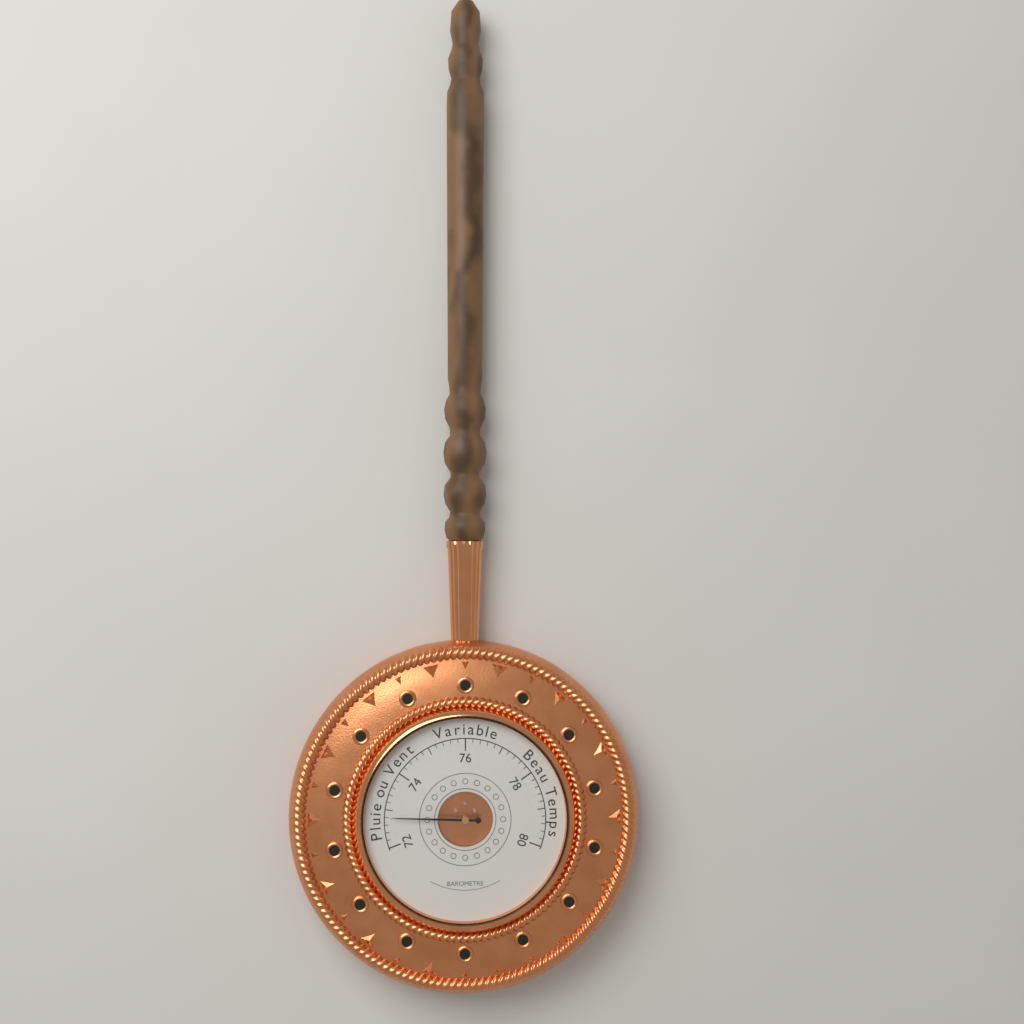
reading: 72.8 (no unit)
